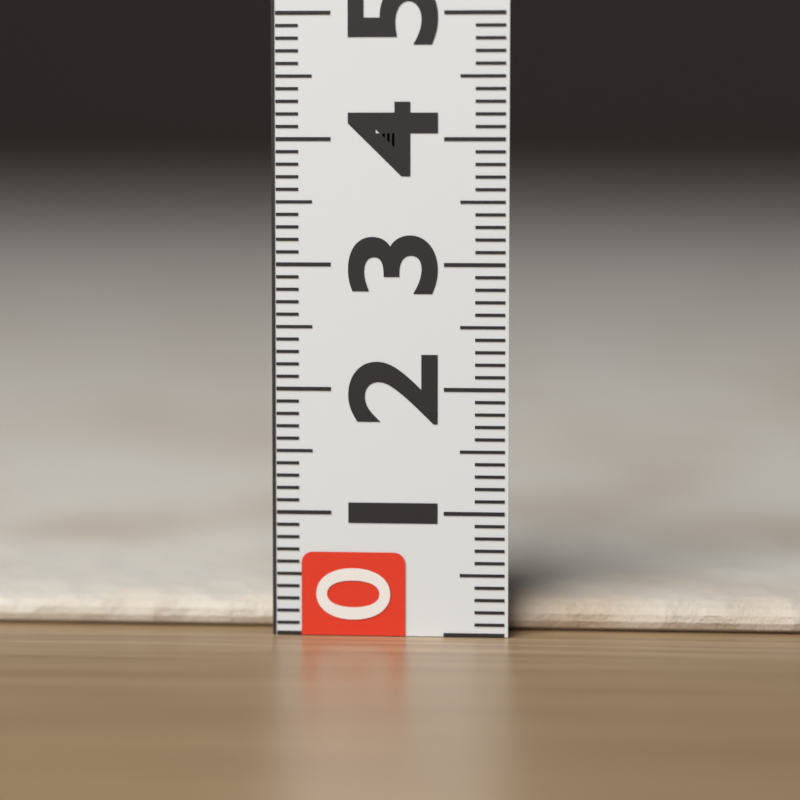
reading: 0.3 (no unit)
